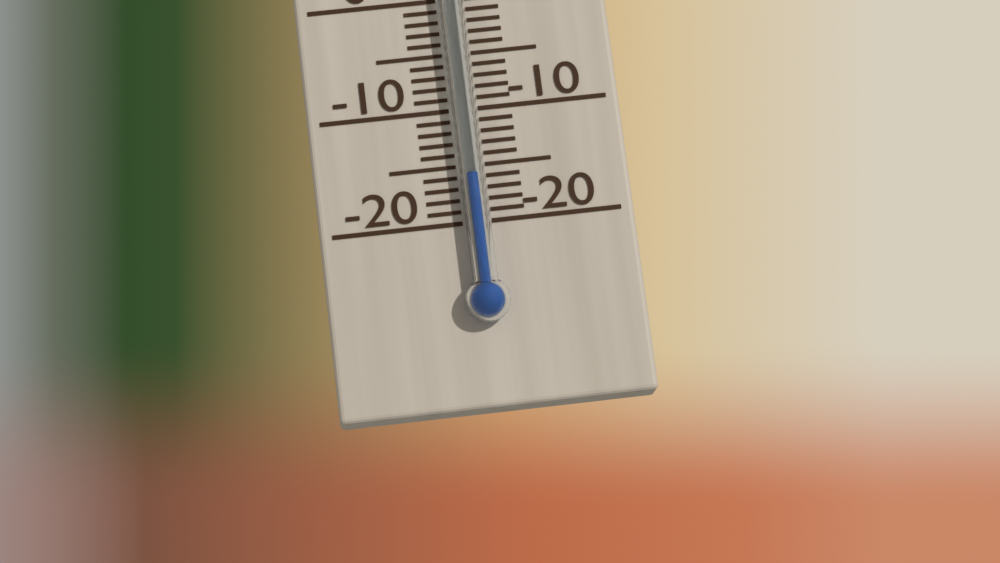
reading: -16 °C
